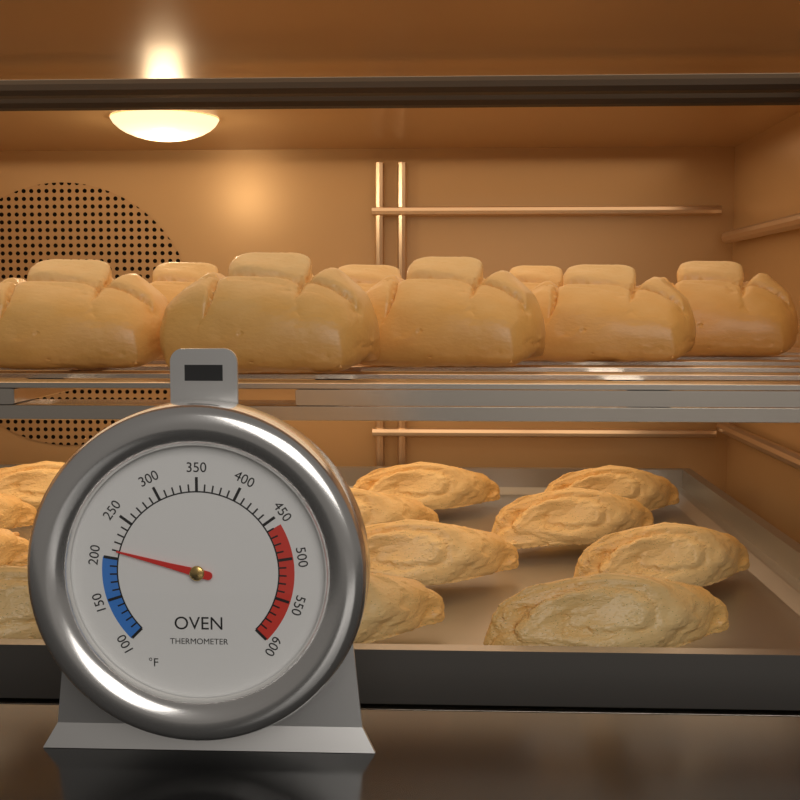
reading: 210 °F
